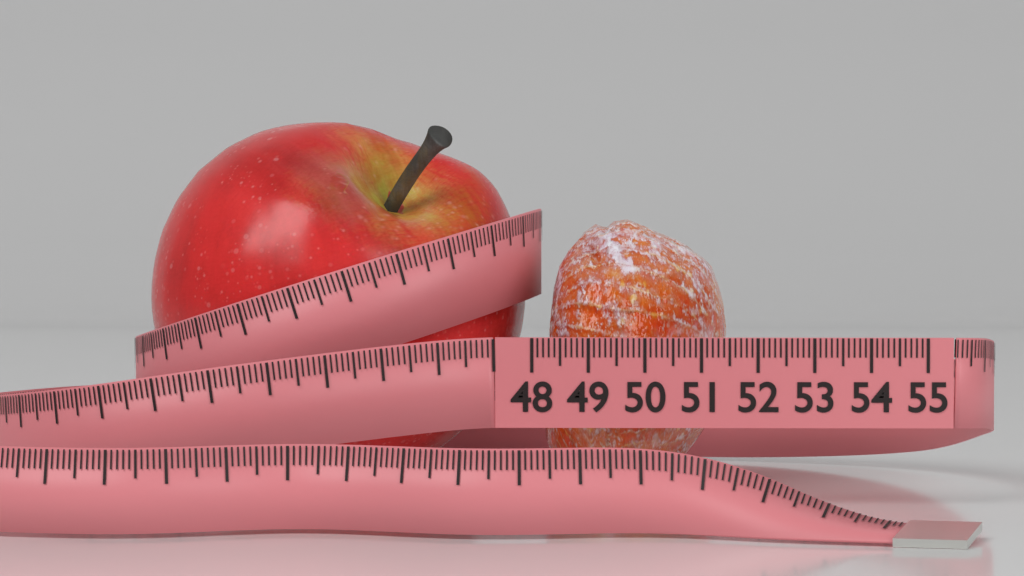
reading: 51.4 (no unit)
